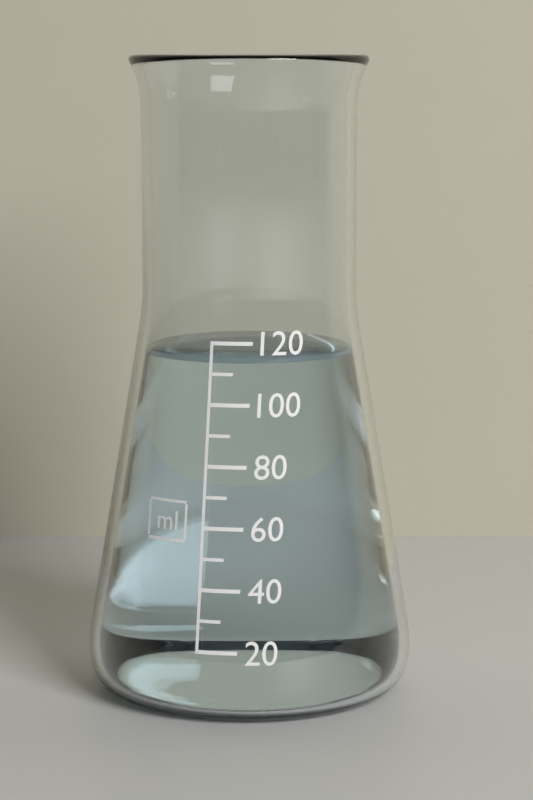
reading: 115 ml
